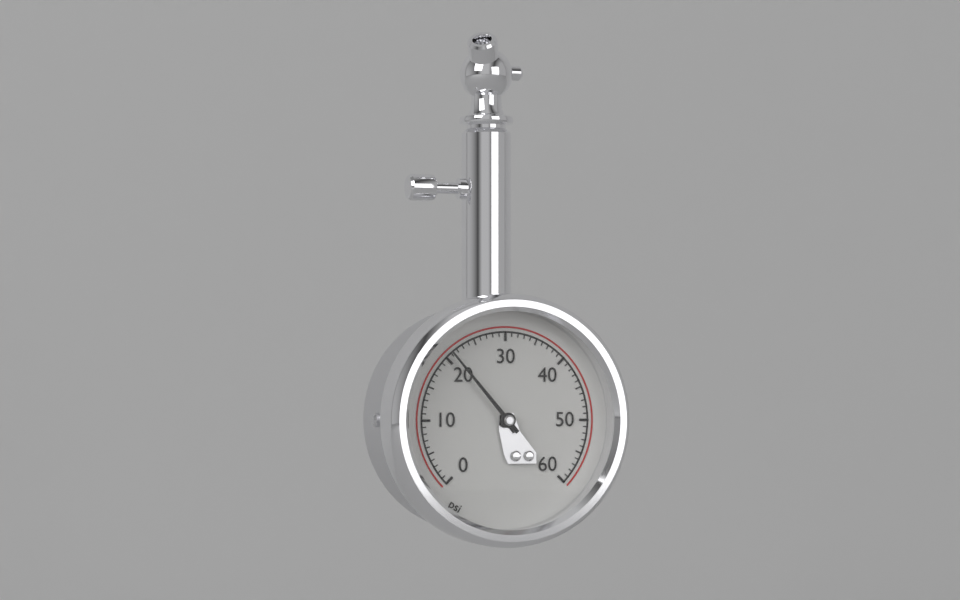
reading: 21 psi
